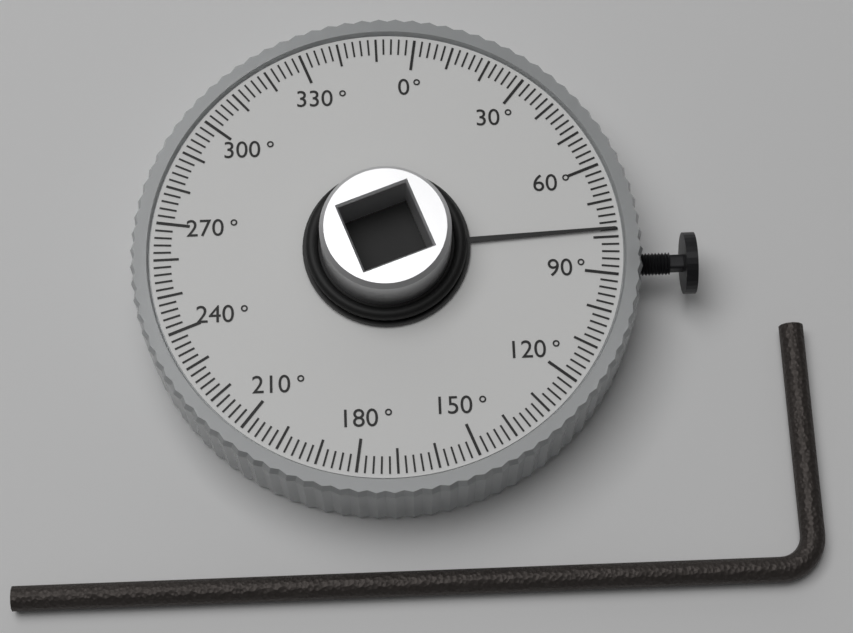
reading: 78 °
